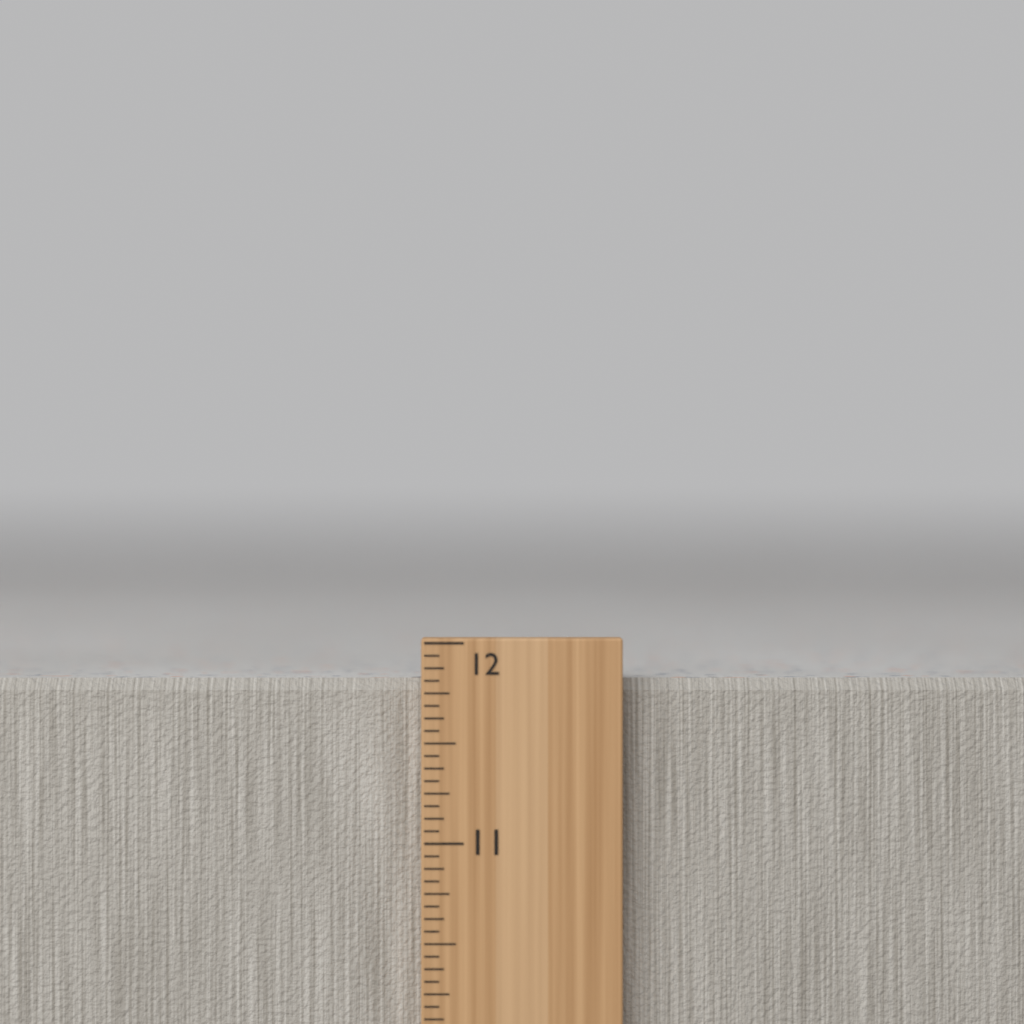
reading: 11.8125 in
